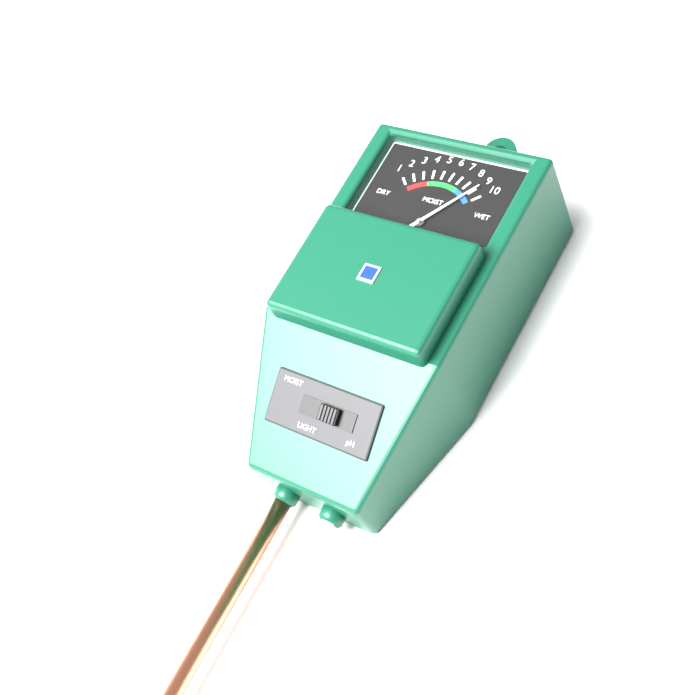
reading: 9 (no unit)
